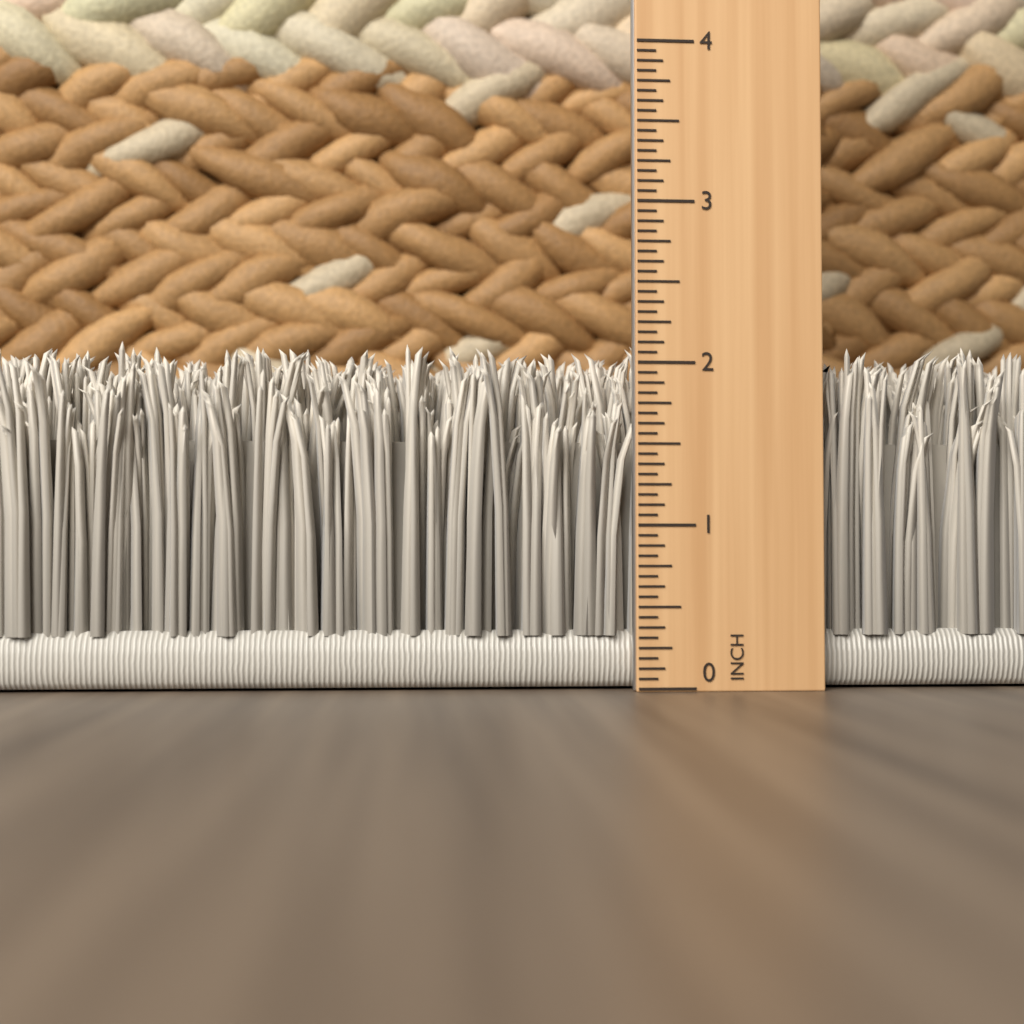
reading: 2.1250 in
